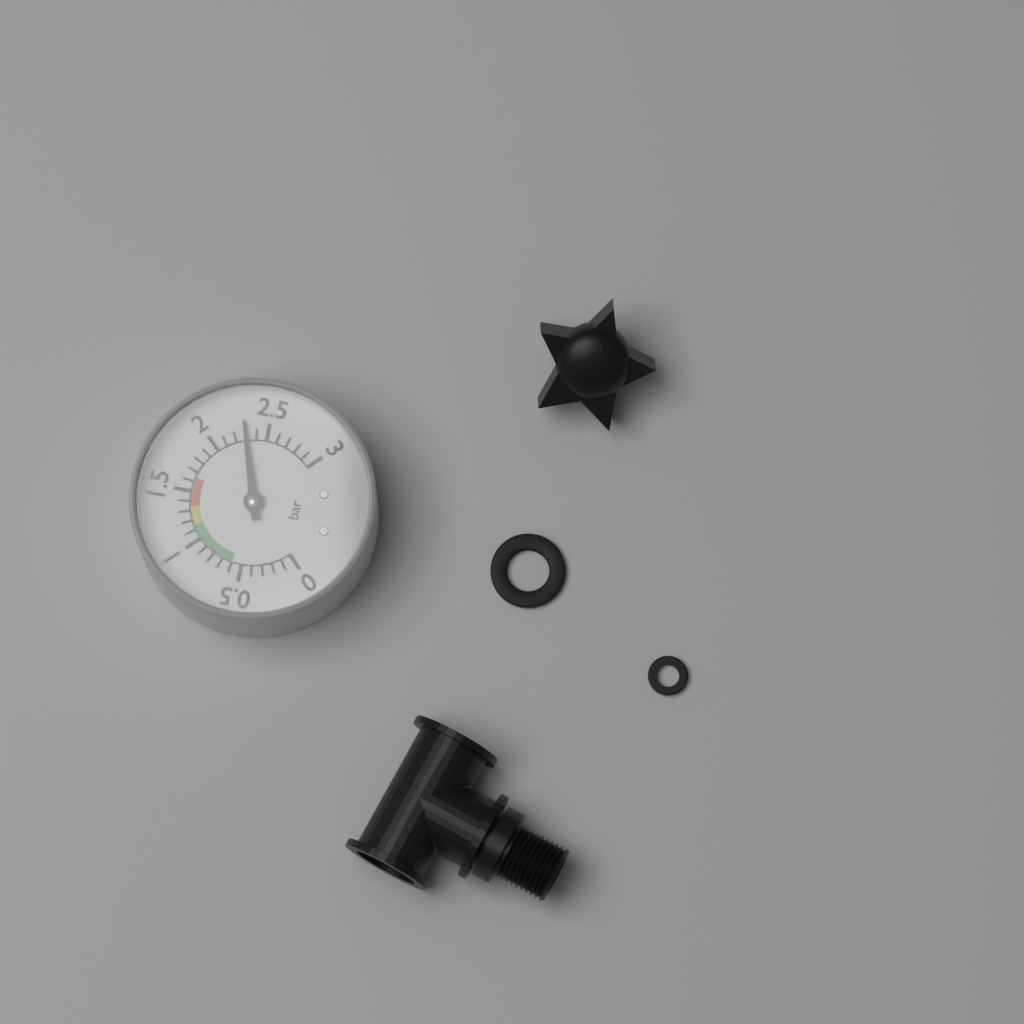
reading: 2.3 bar
